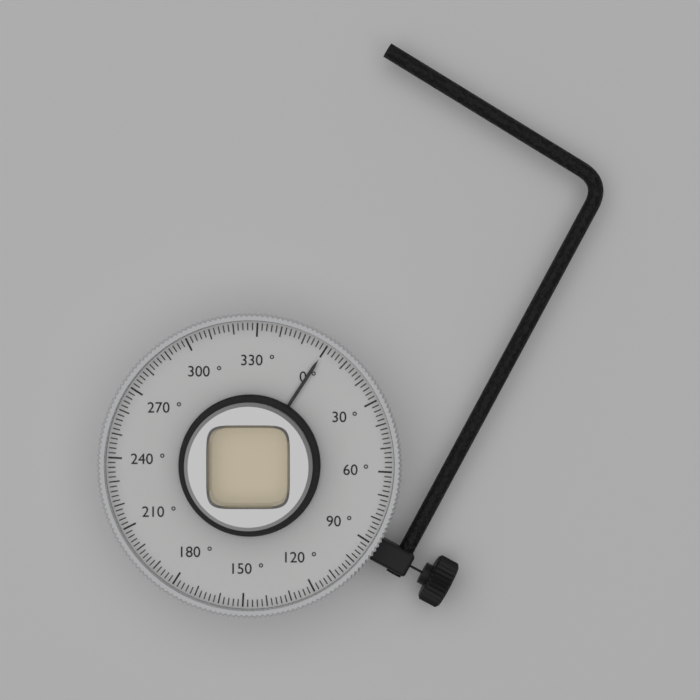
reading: 0 °
